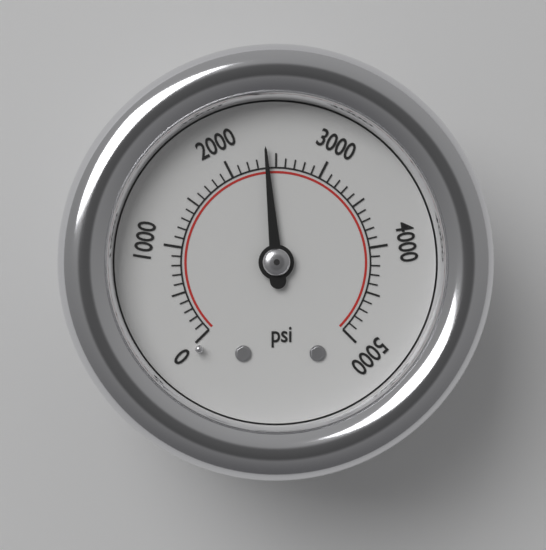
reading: 2400 psi
